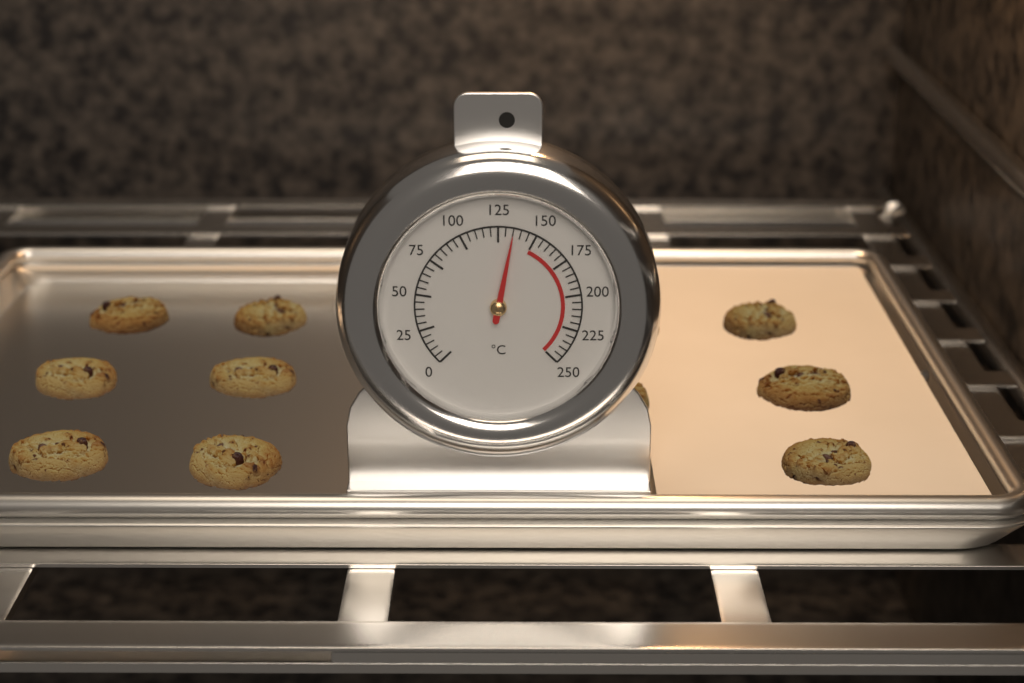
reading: 135 °C
